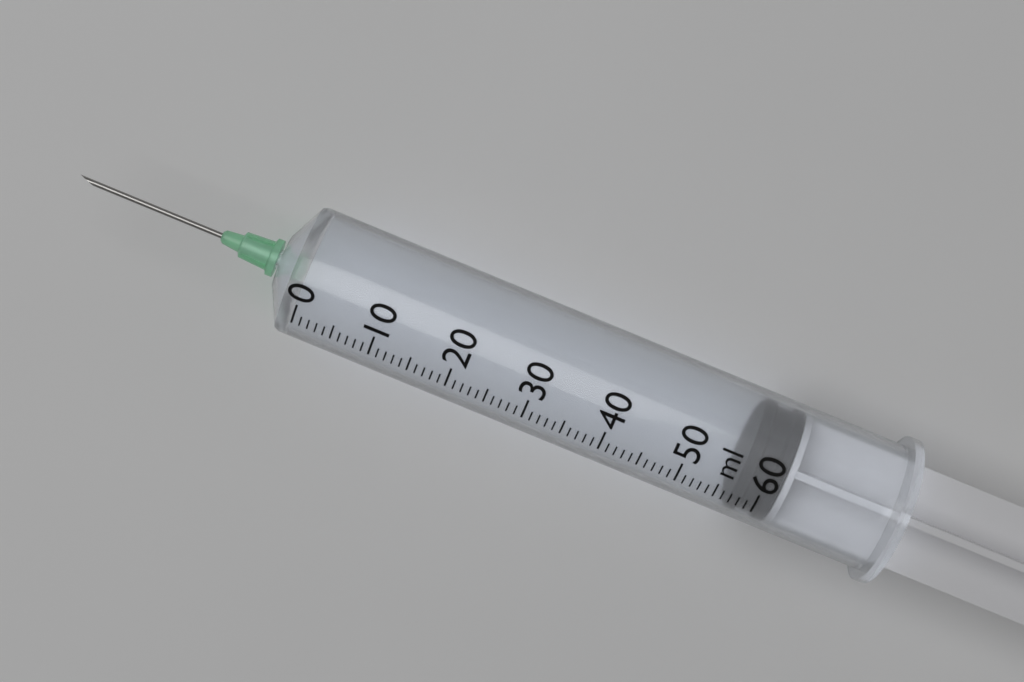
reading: 57 ml
